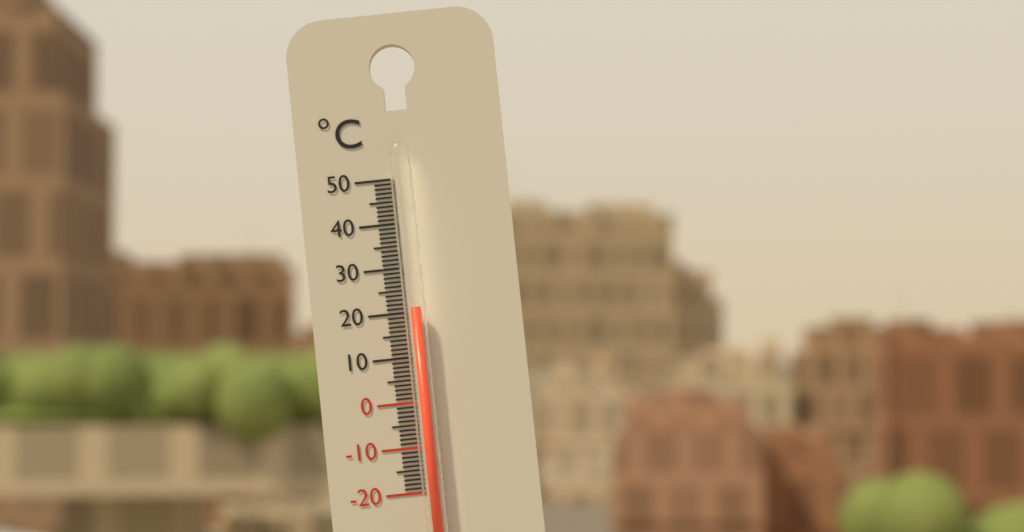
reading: 21 °C
